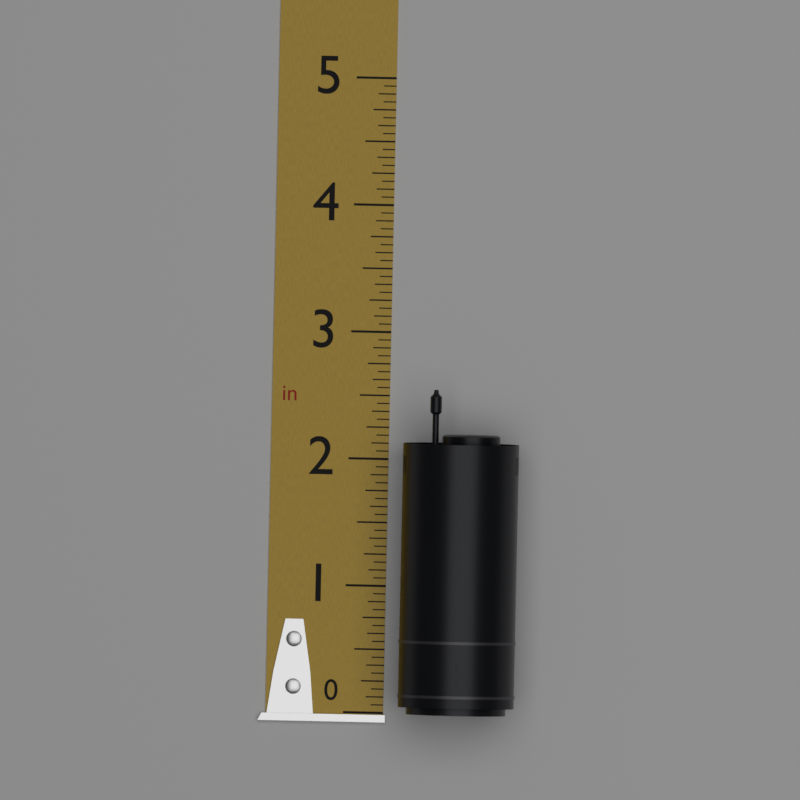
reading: 2.5625 in
